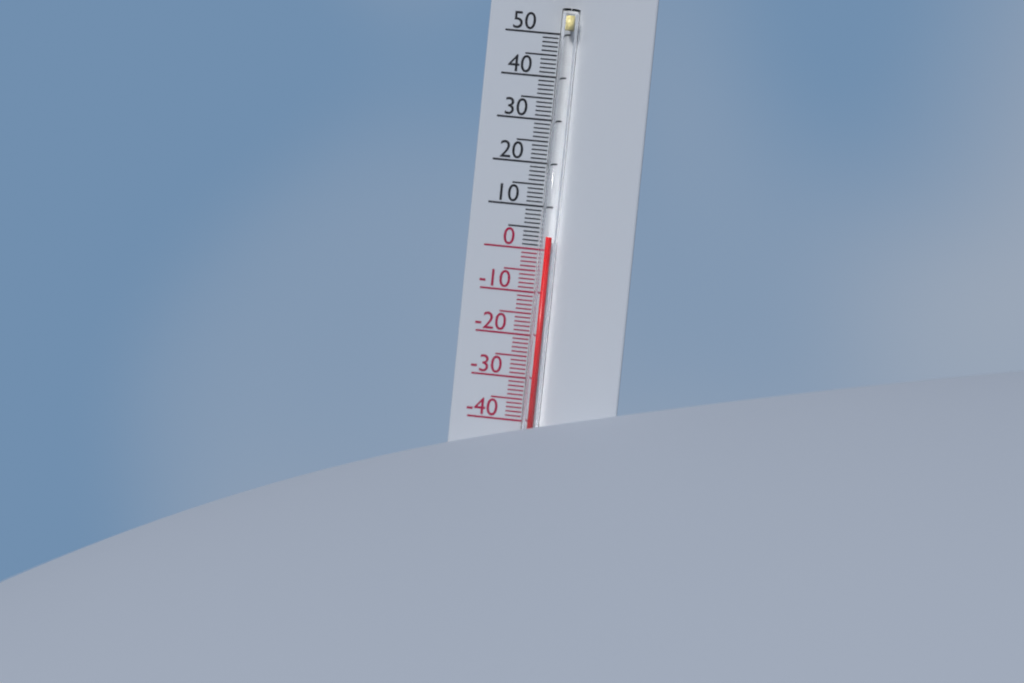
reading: 3 °C
